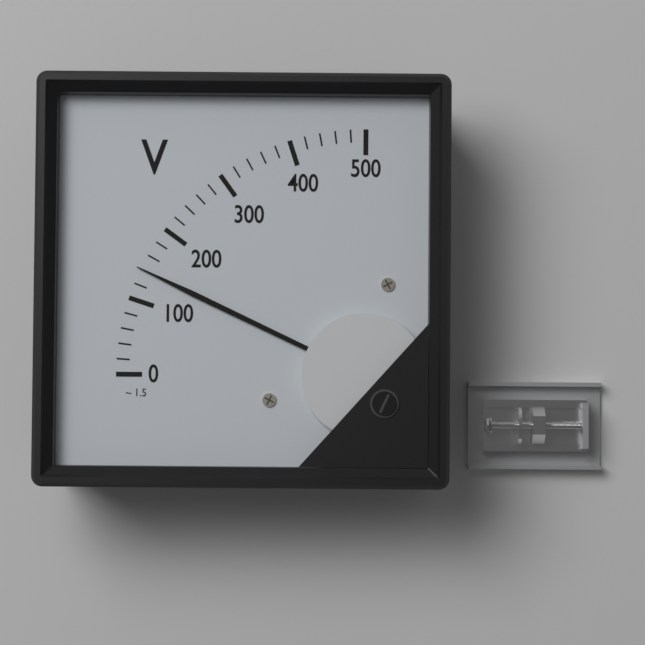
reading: 140 V
